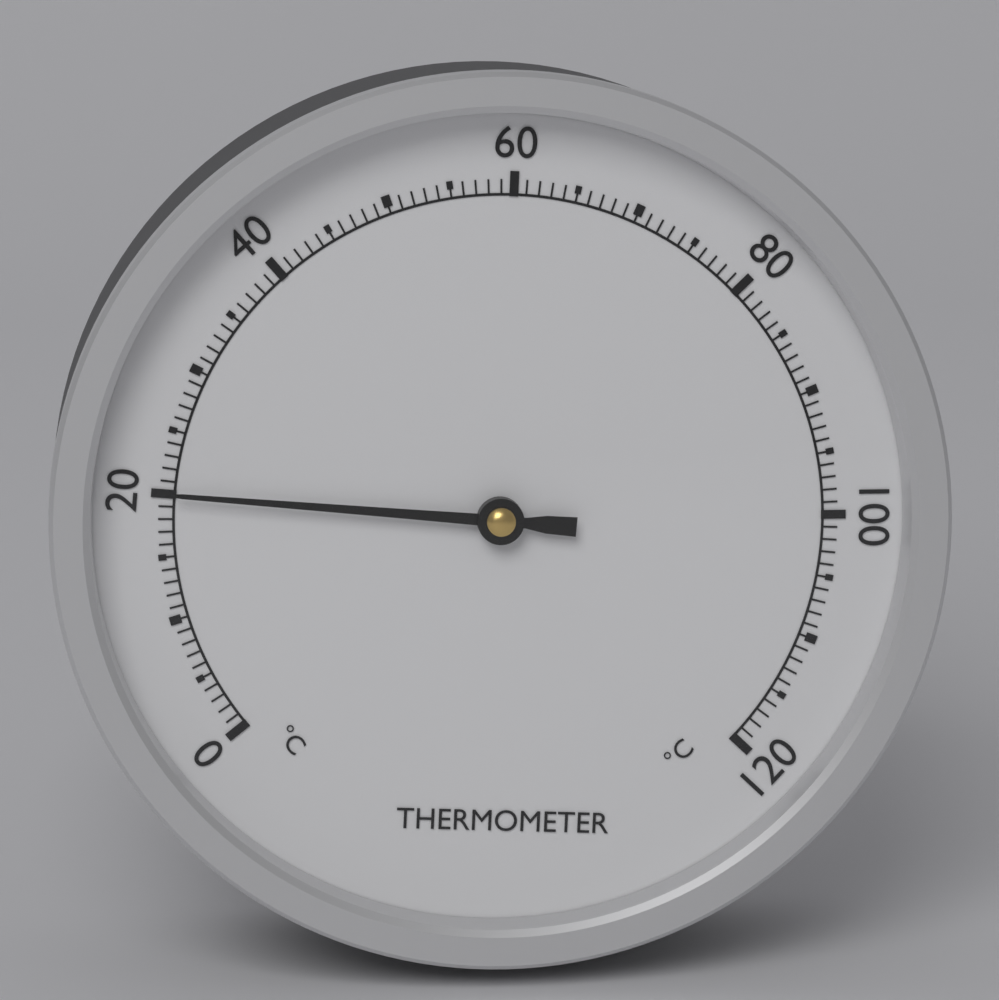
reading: 20 °C
